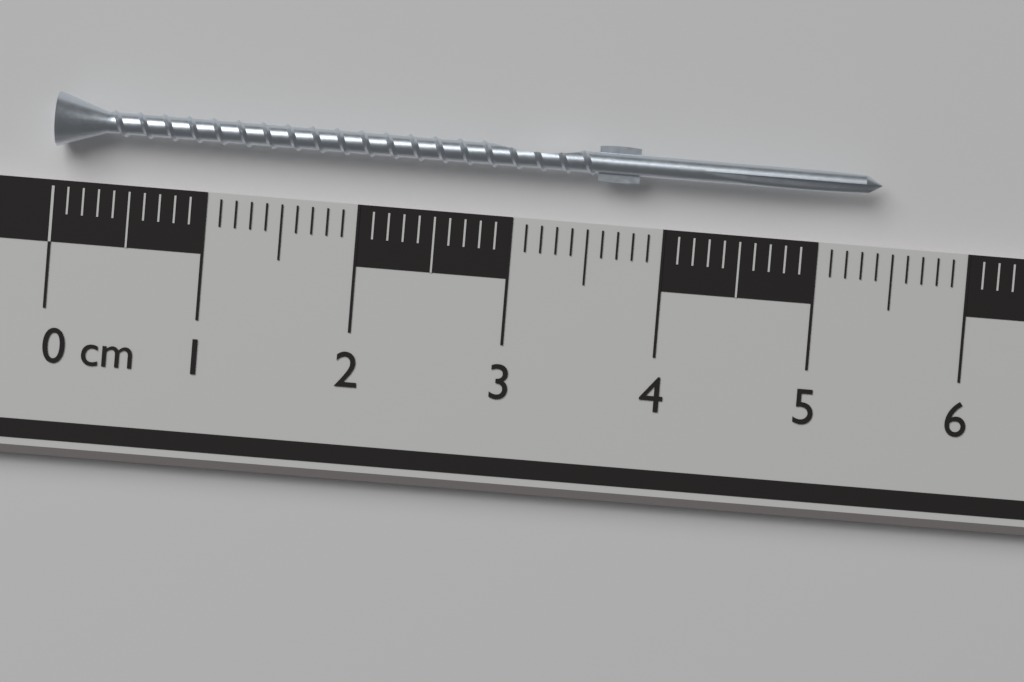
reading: 5.4 cm
